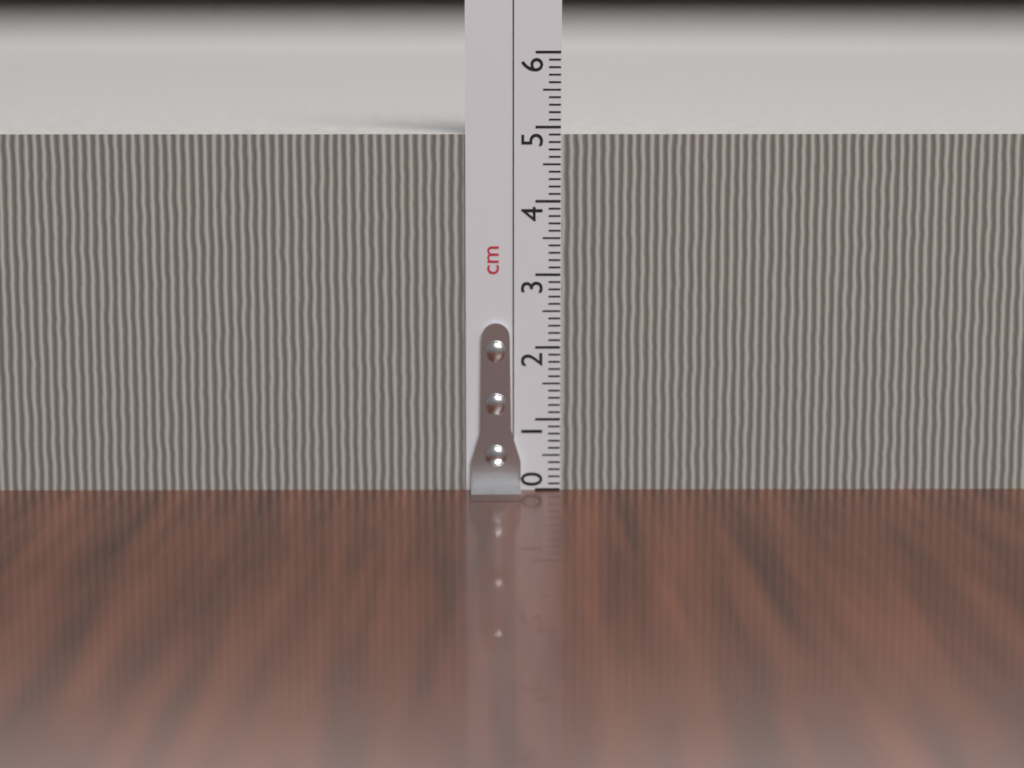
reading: 4.9 cm
